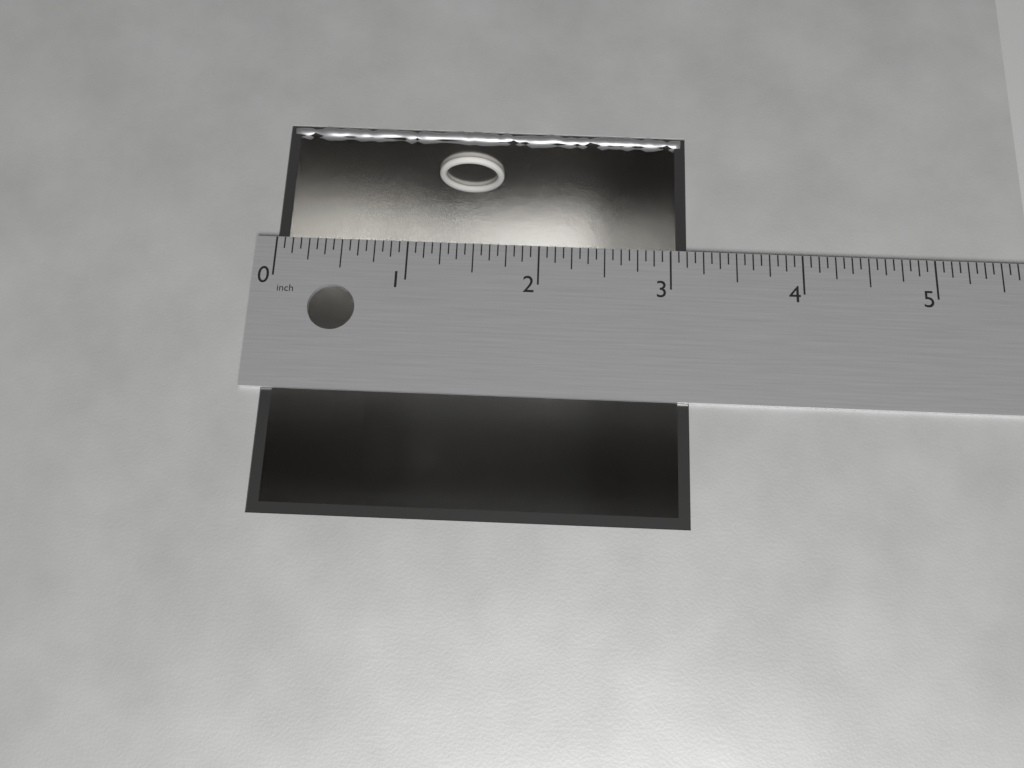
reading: 3.1250 in
